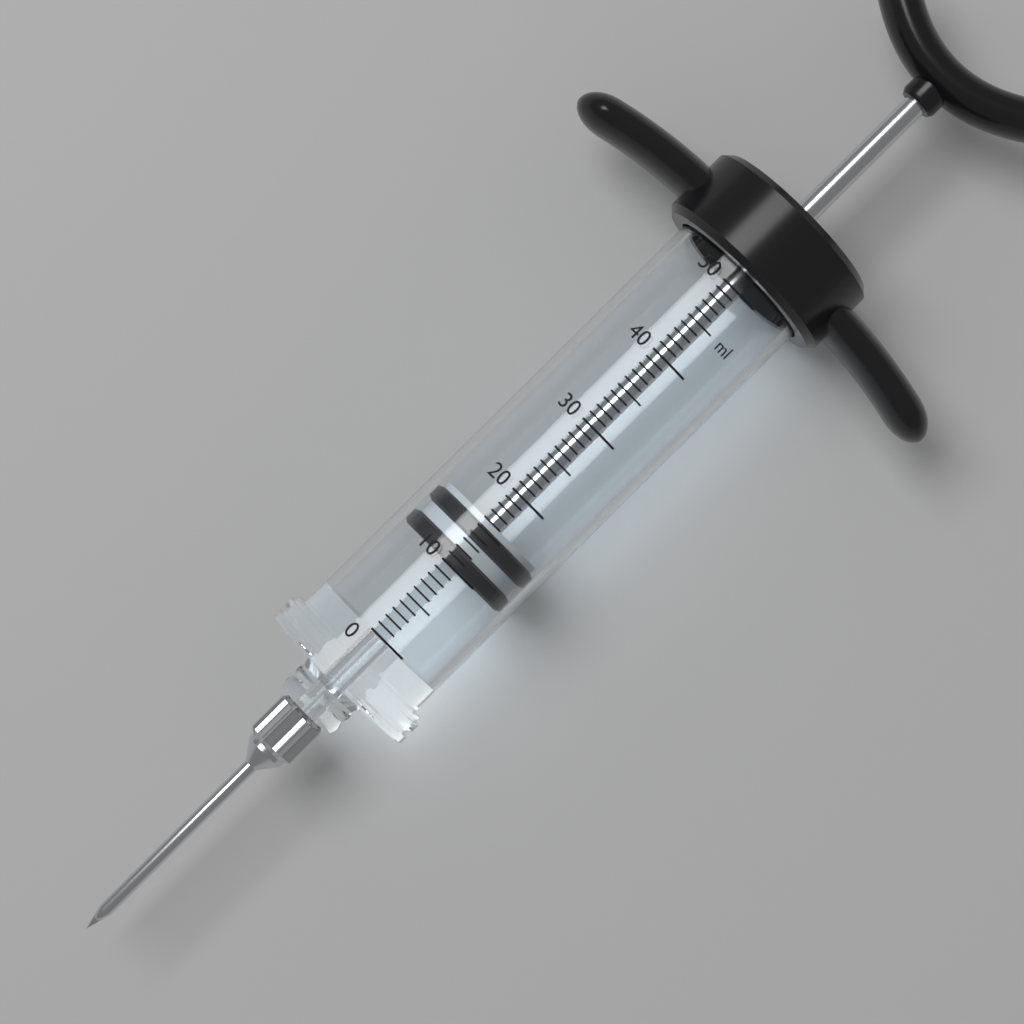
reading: 10 ml
